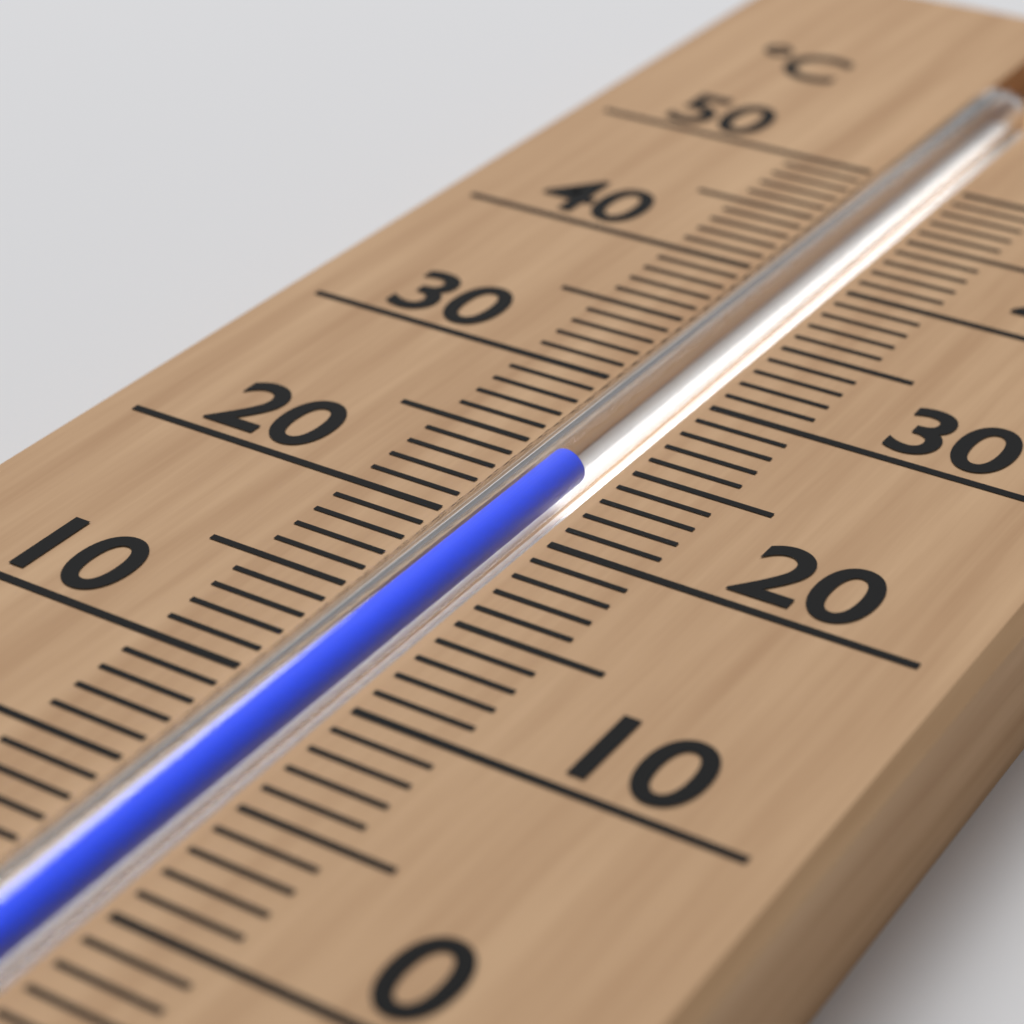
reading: 24 °C
